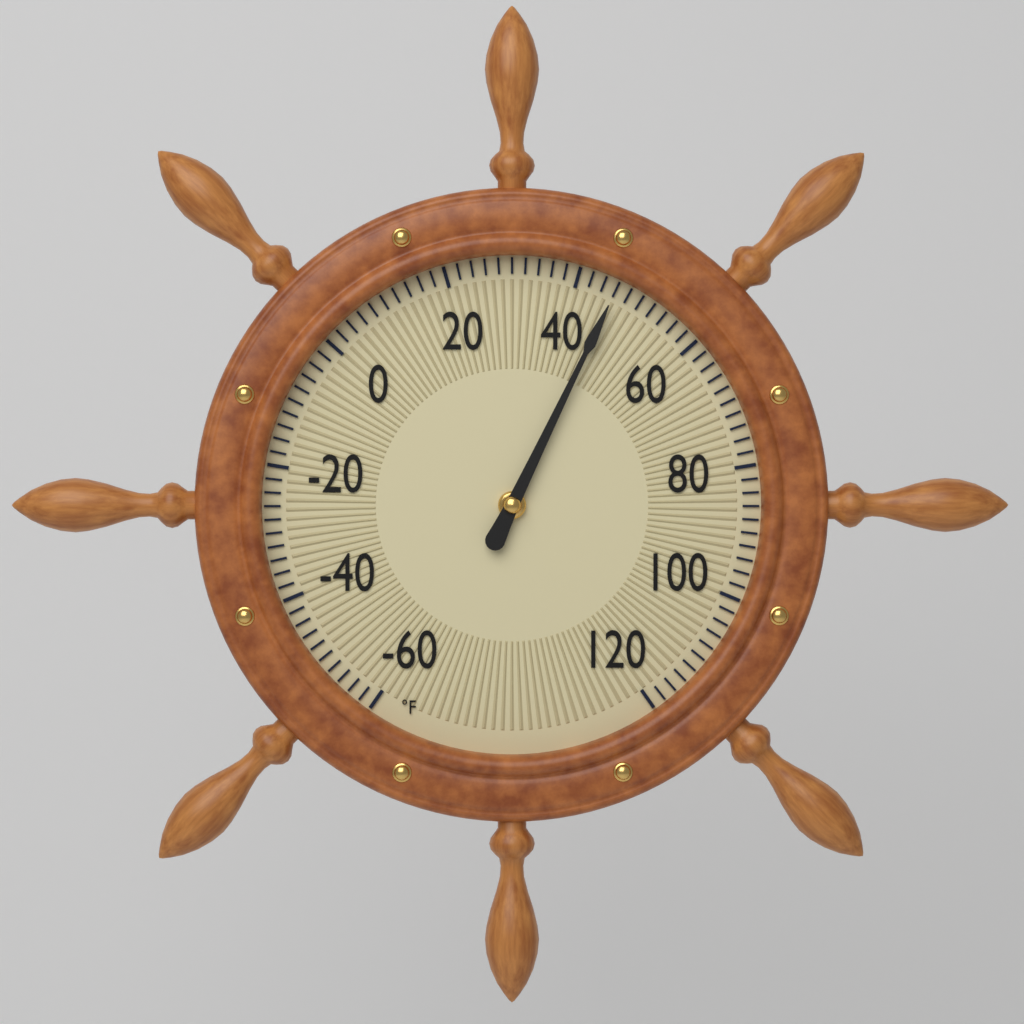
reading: 46 °F
